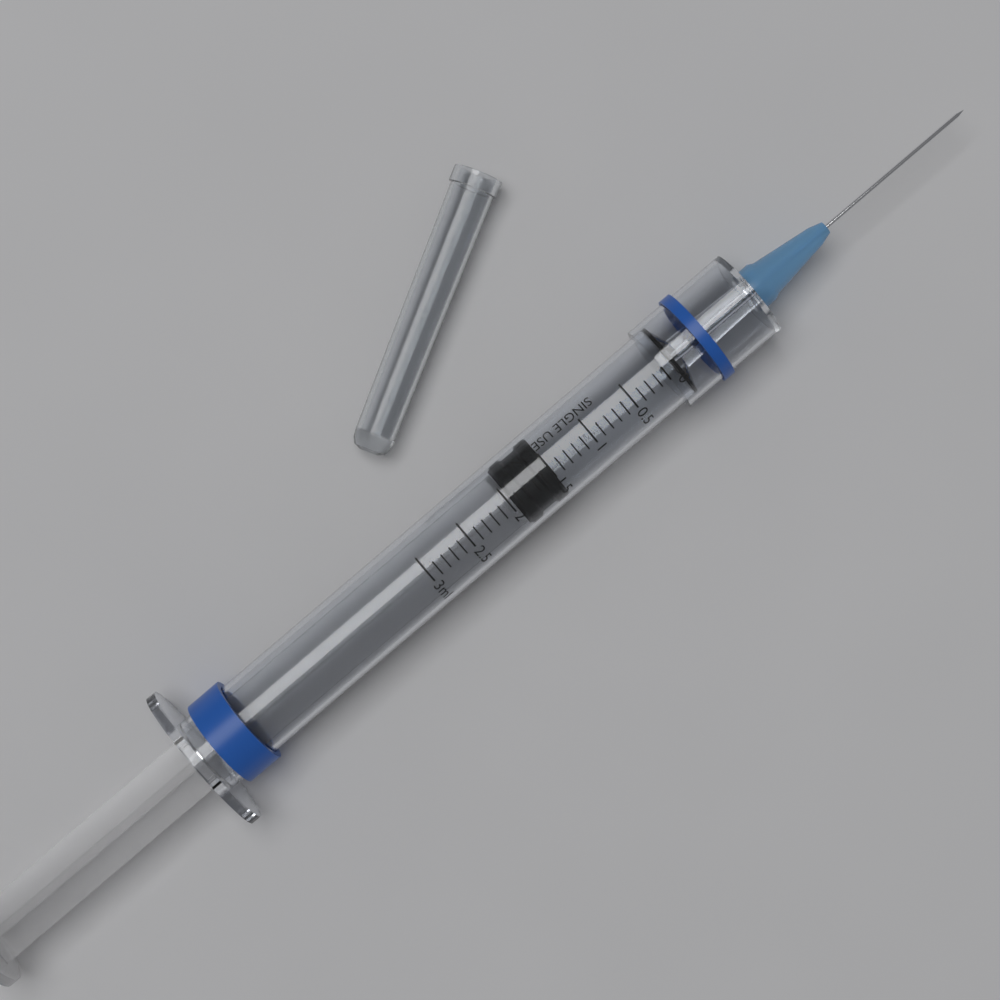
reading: 1.5 ml
